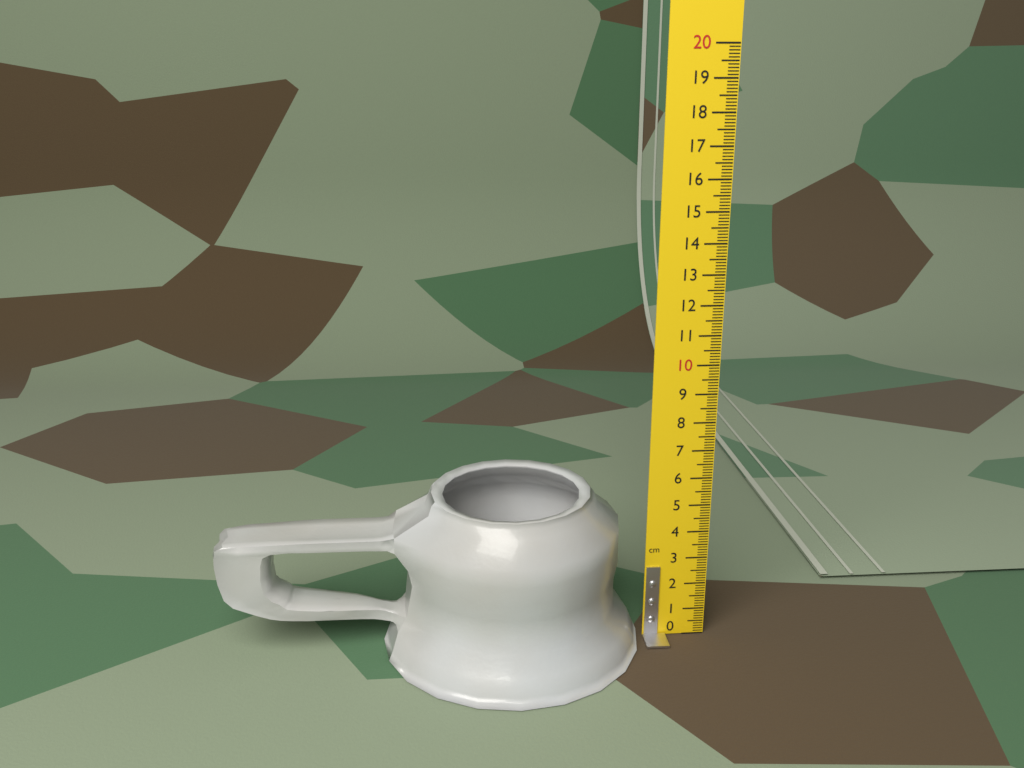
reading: 5.6 cm
